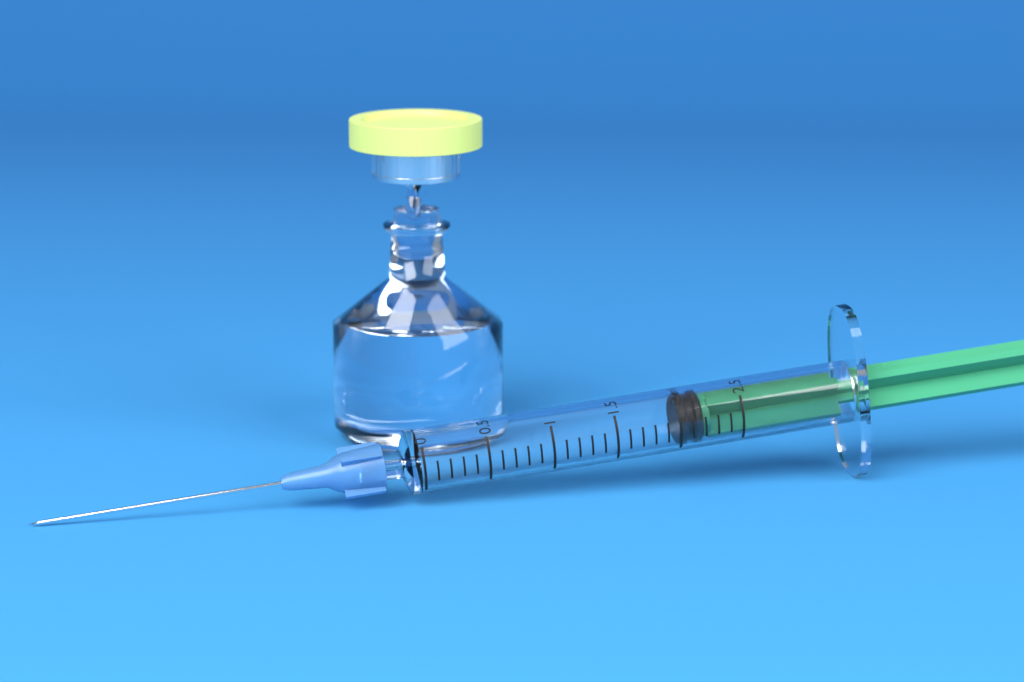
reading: 2.0 ml
